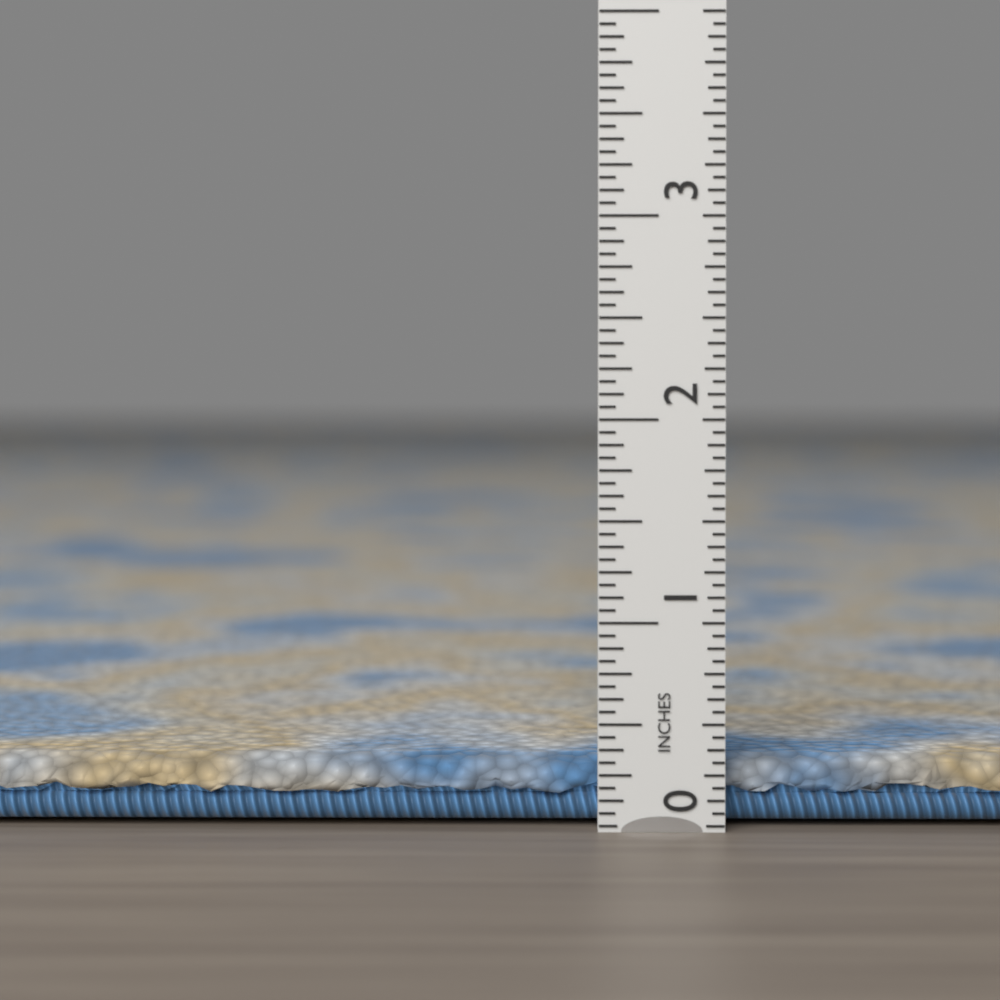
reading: 0.3125 in
